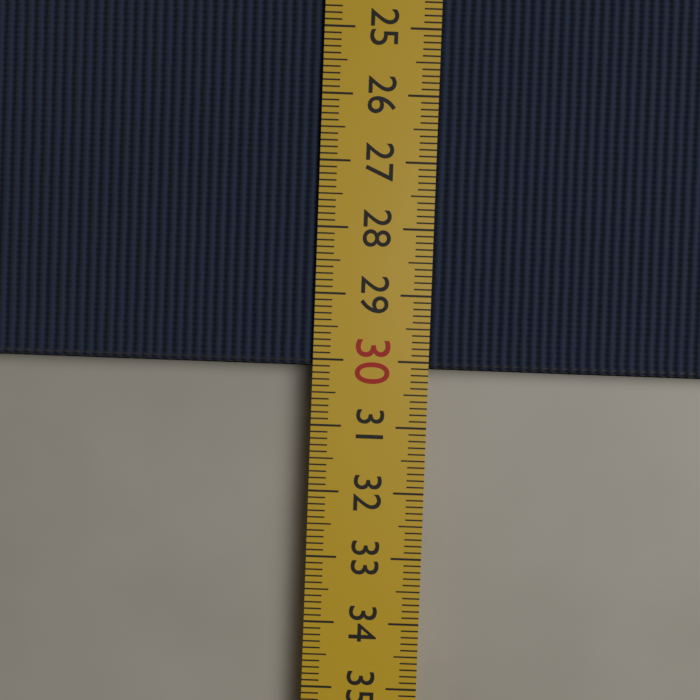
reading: 30.1 cm
